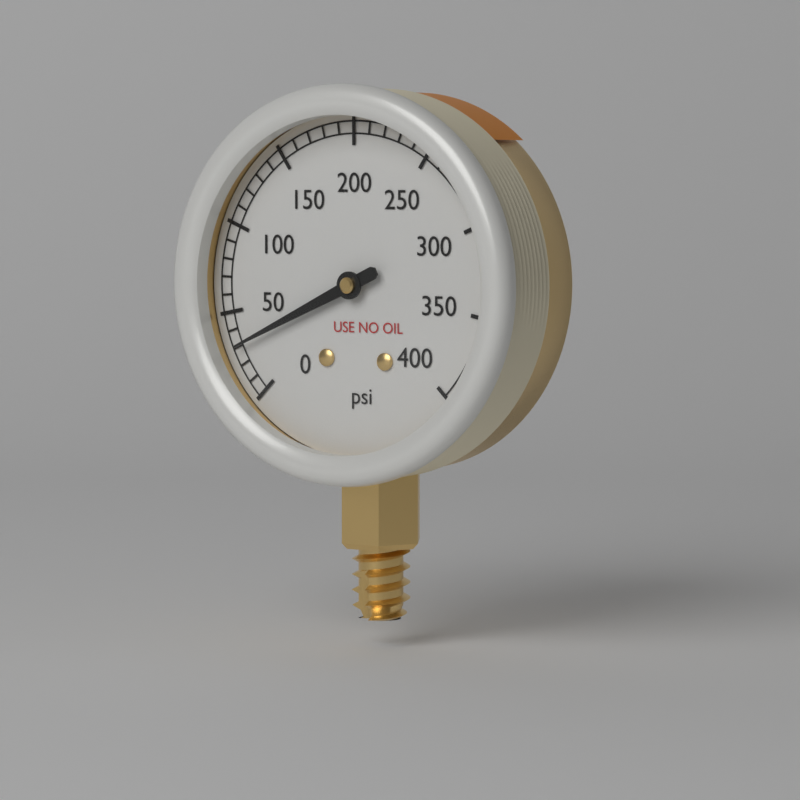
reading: 30 psi
